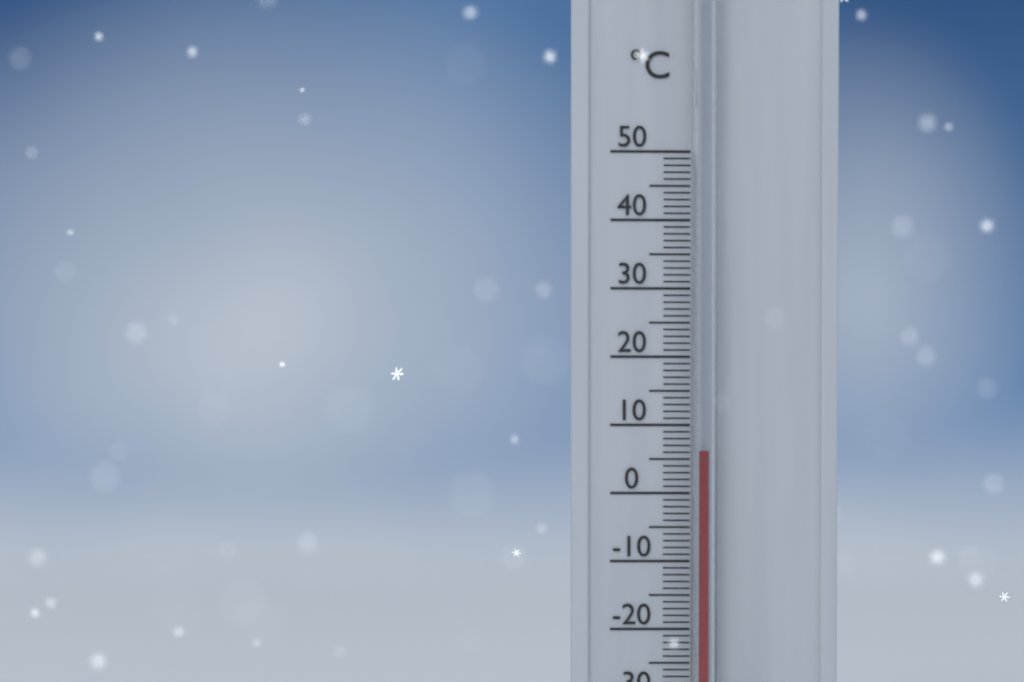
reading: 6 °C
